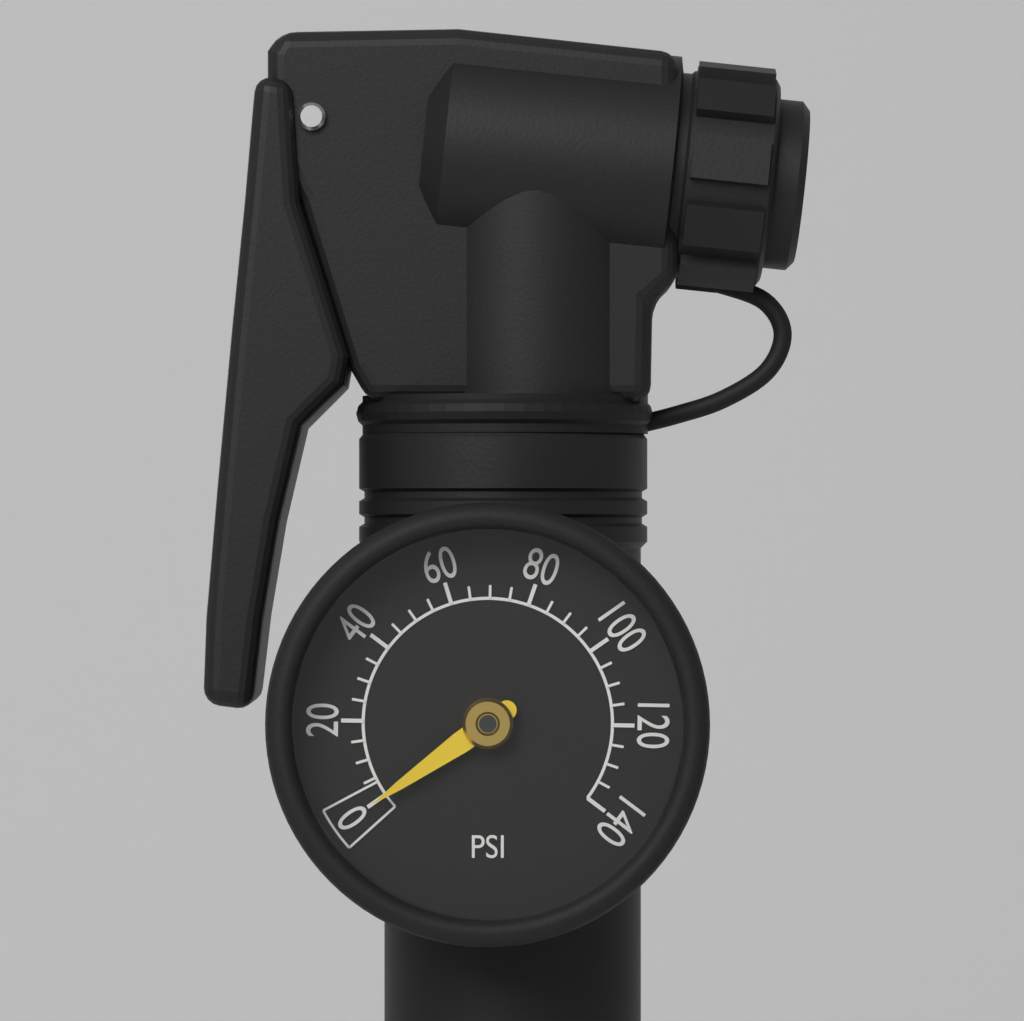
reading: 0 psi
